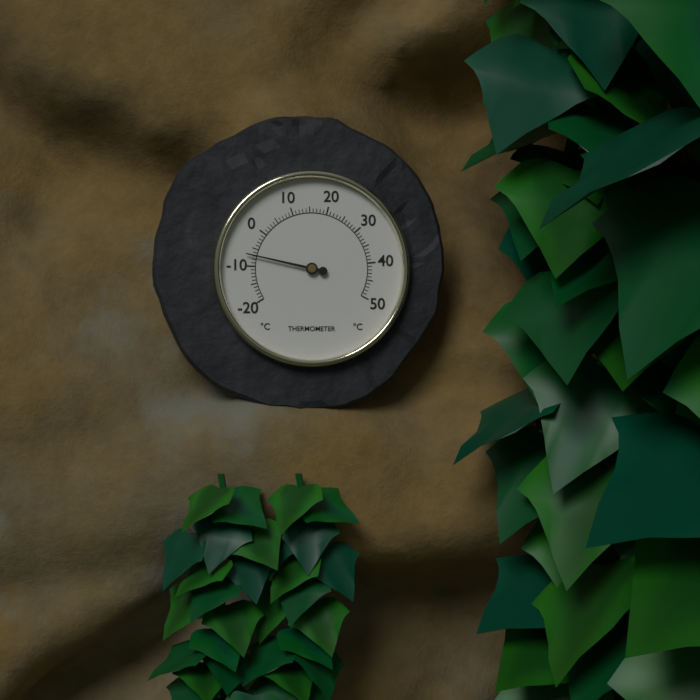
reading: -7 °C
